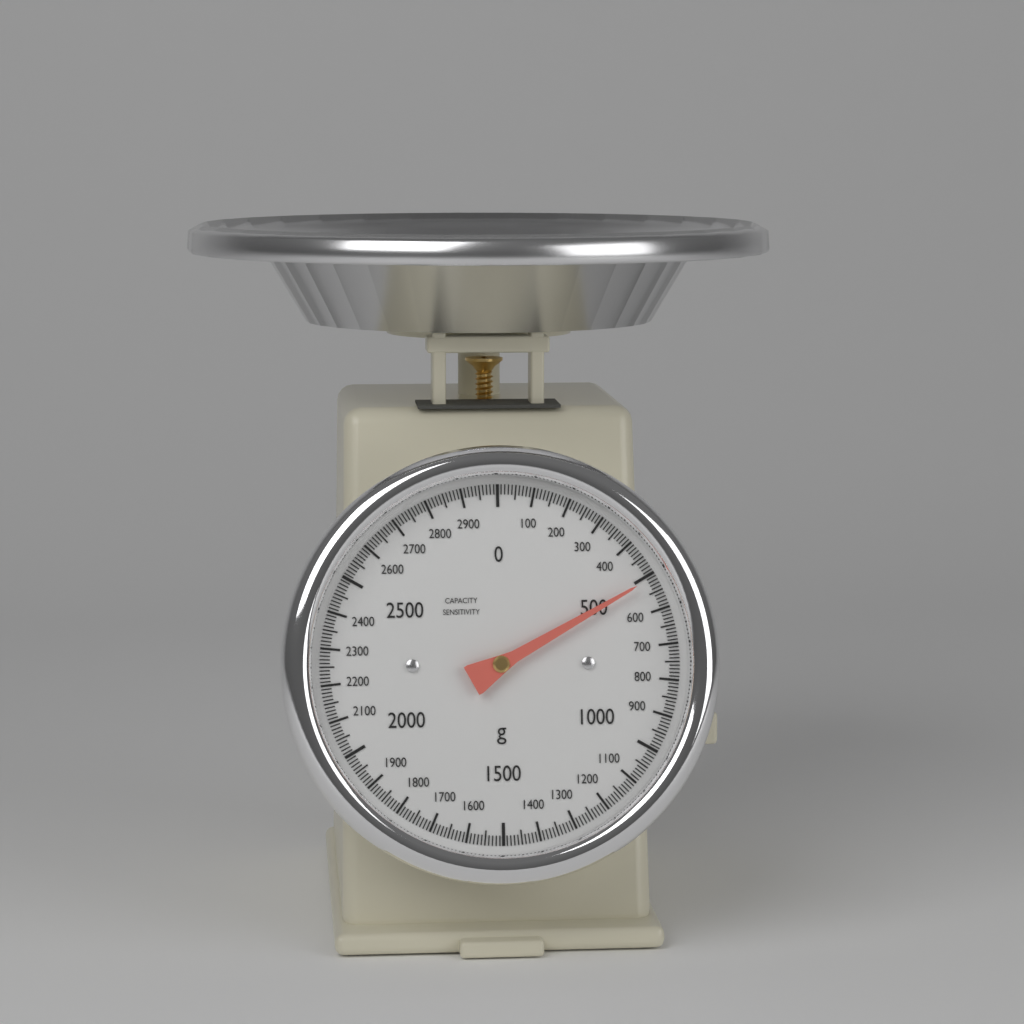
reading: 510 g
